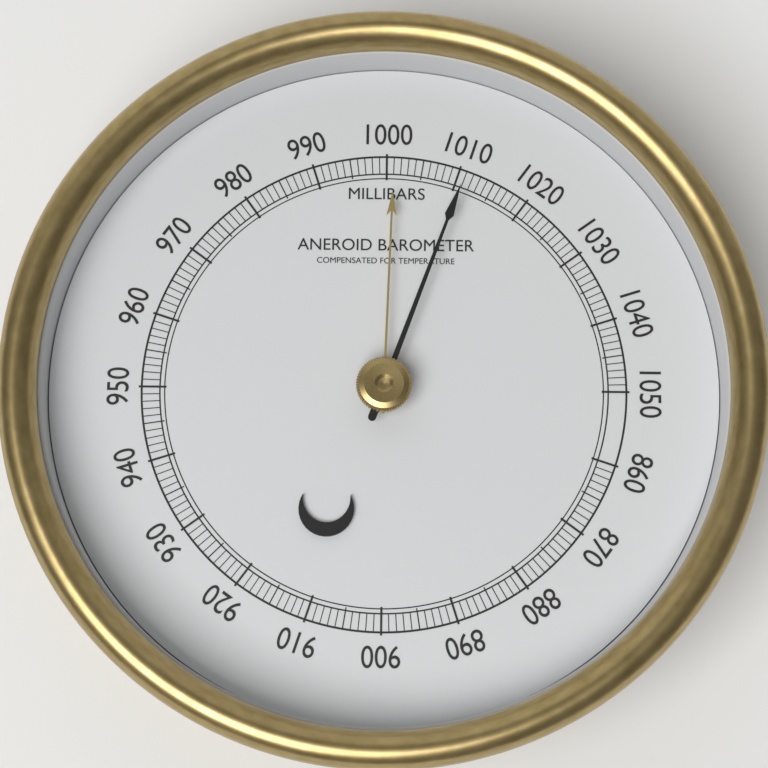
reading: 1011 mbar
